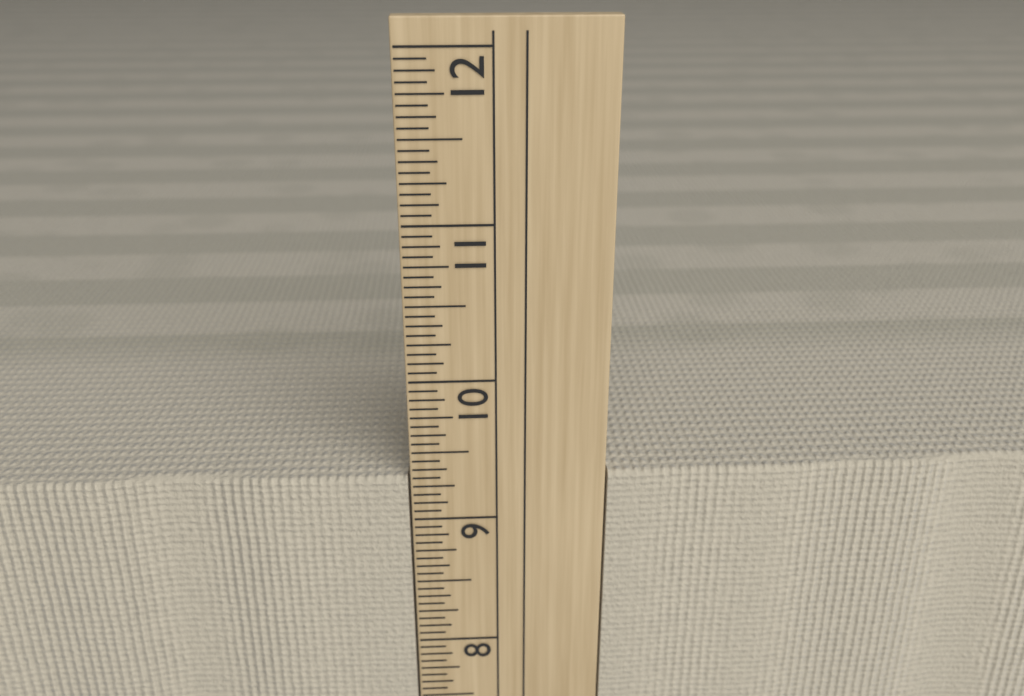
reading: 9.3125 in
